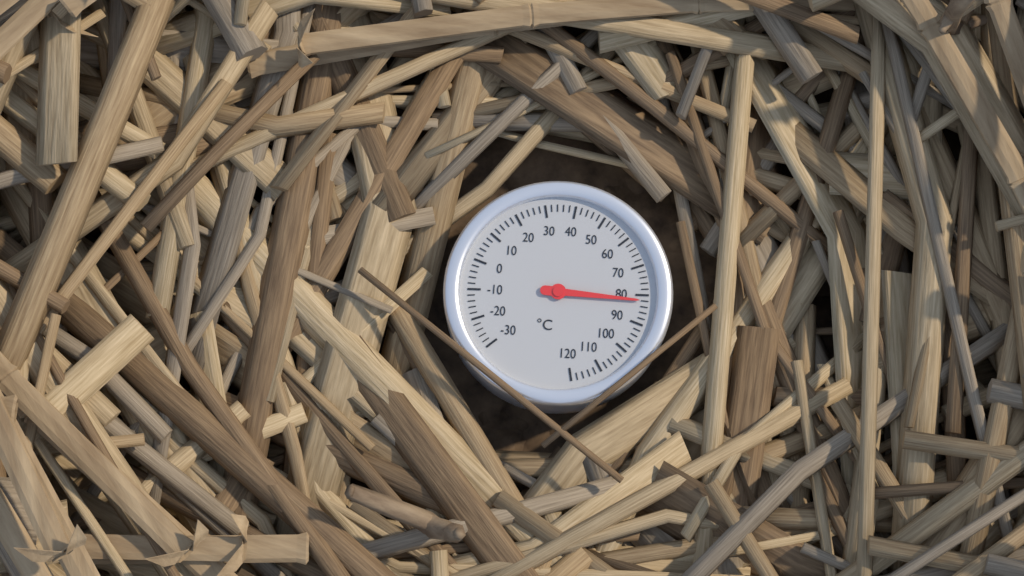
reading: 82 °C
